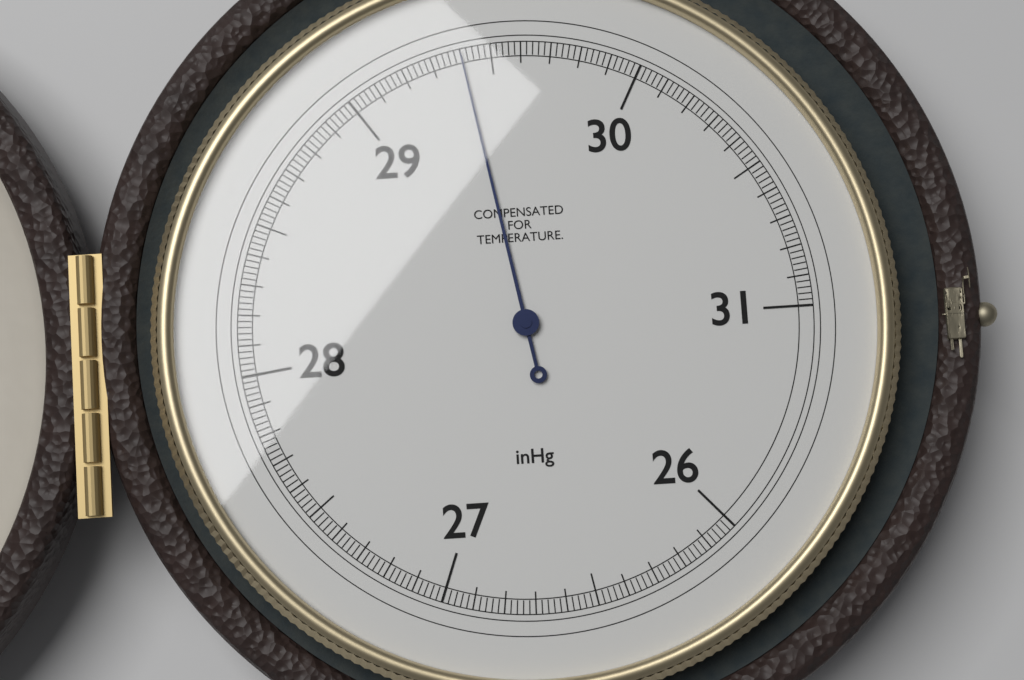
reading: 29.40 inHg
